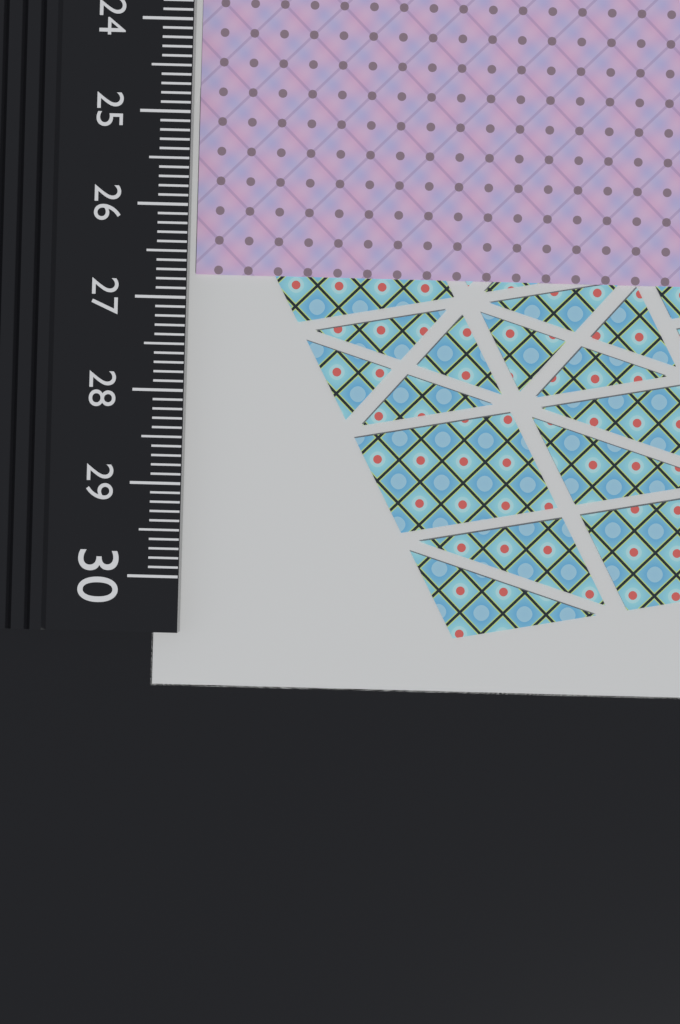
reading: 26.7 cm
